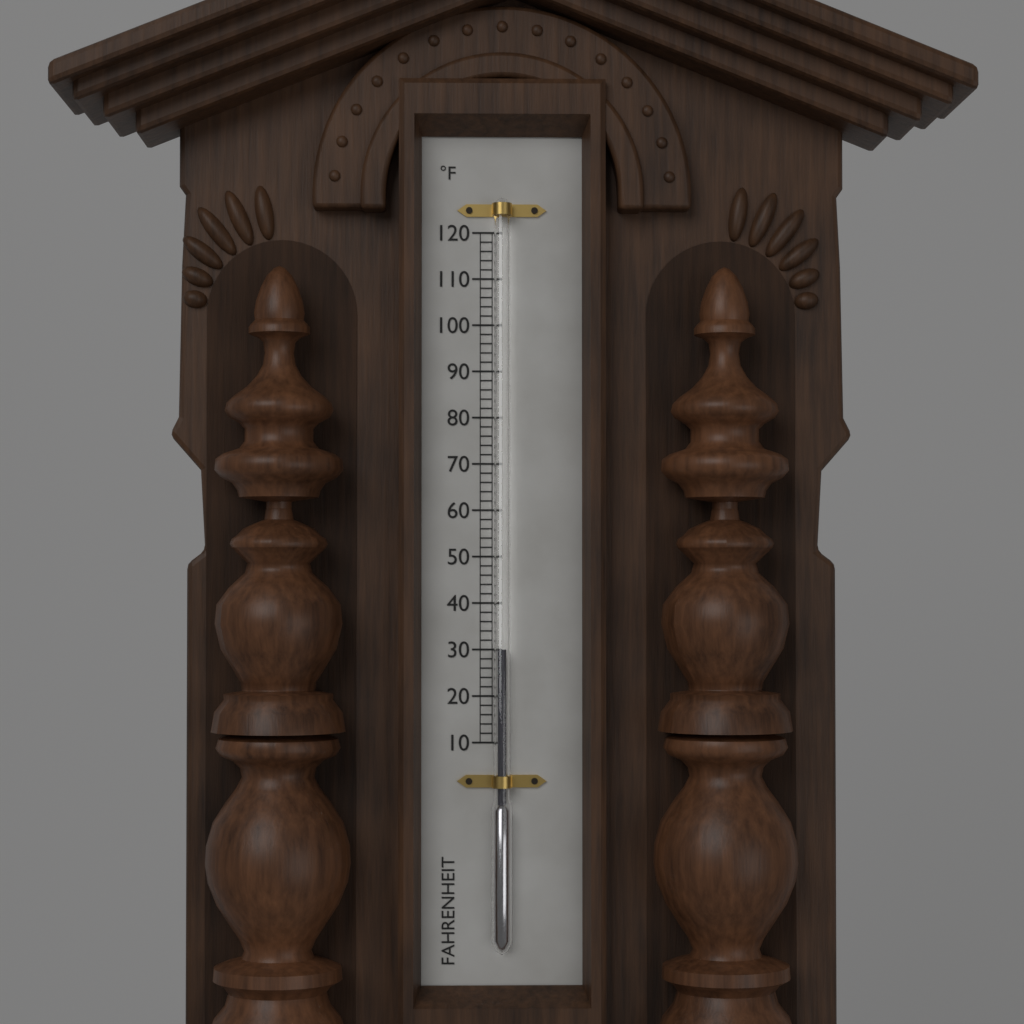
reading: 30 °F
